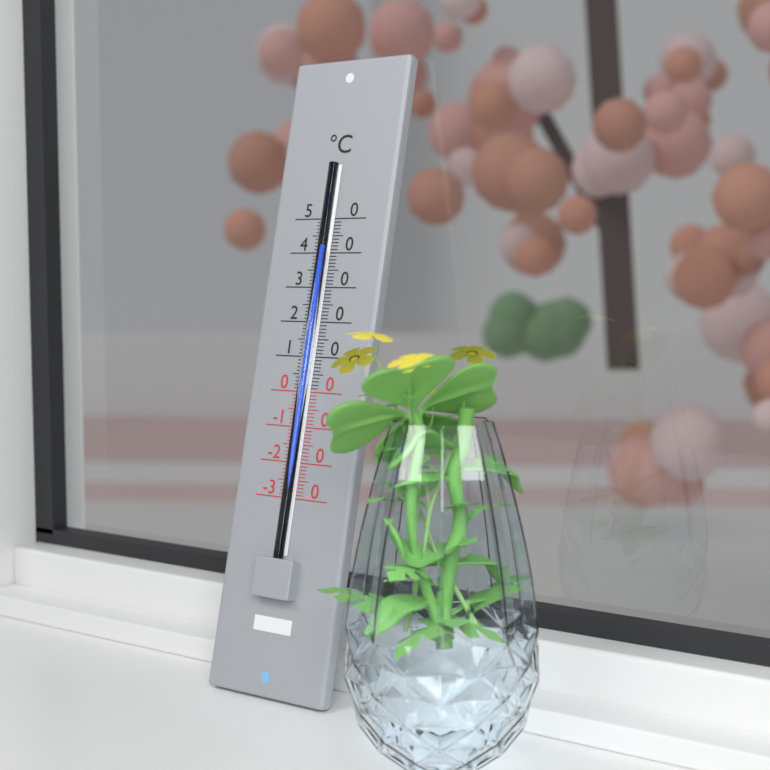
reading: 41 °C
